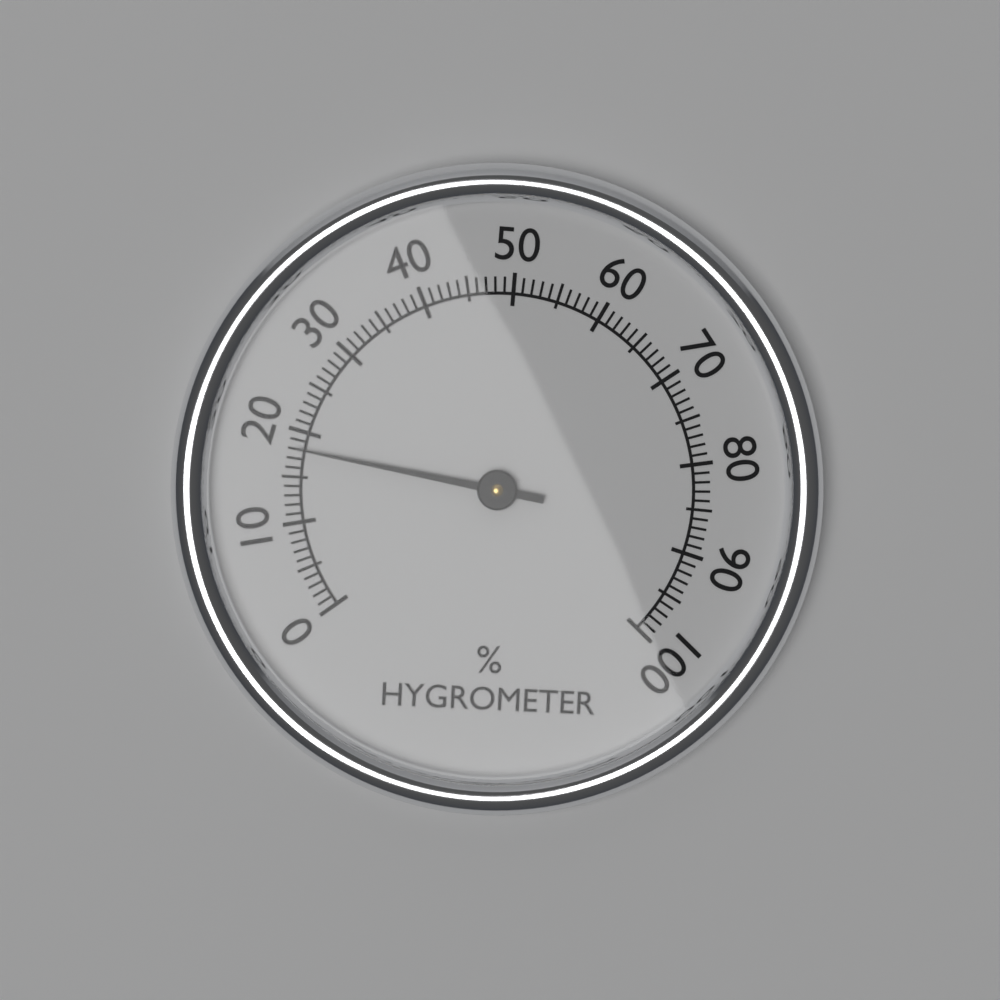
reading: 18 %
